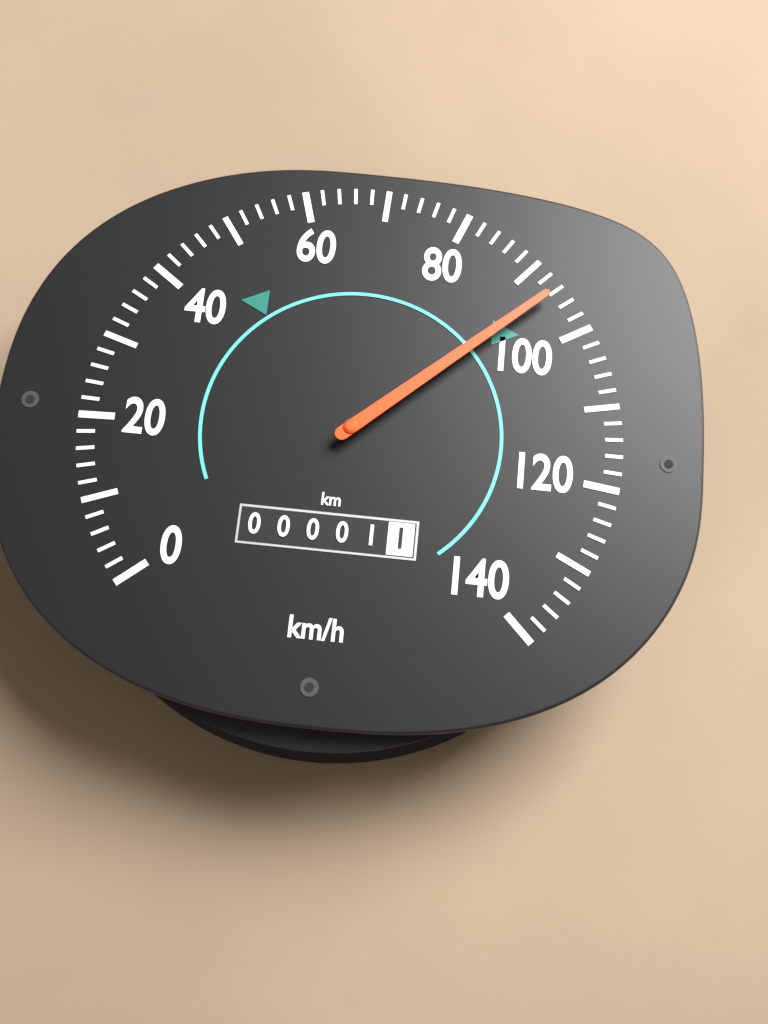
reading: 94 km/h
